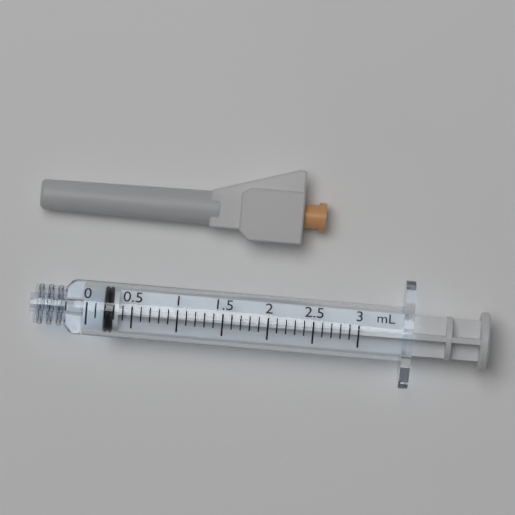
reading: 0.2 ml
